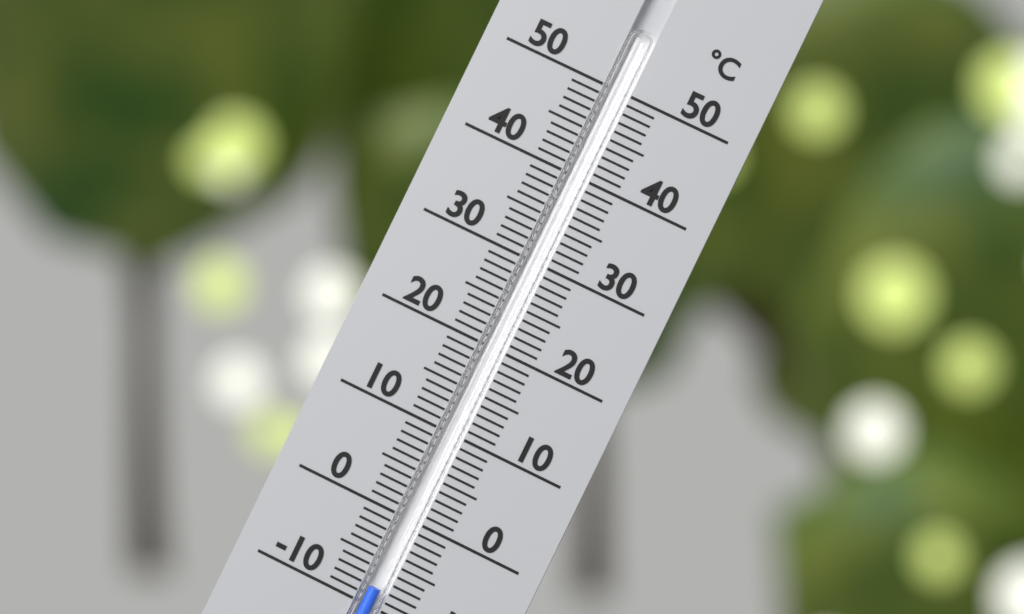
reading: -8 °C
